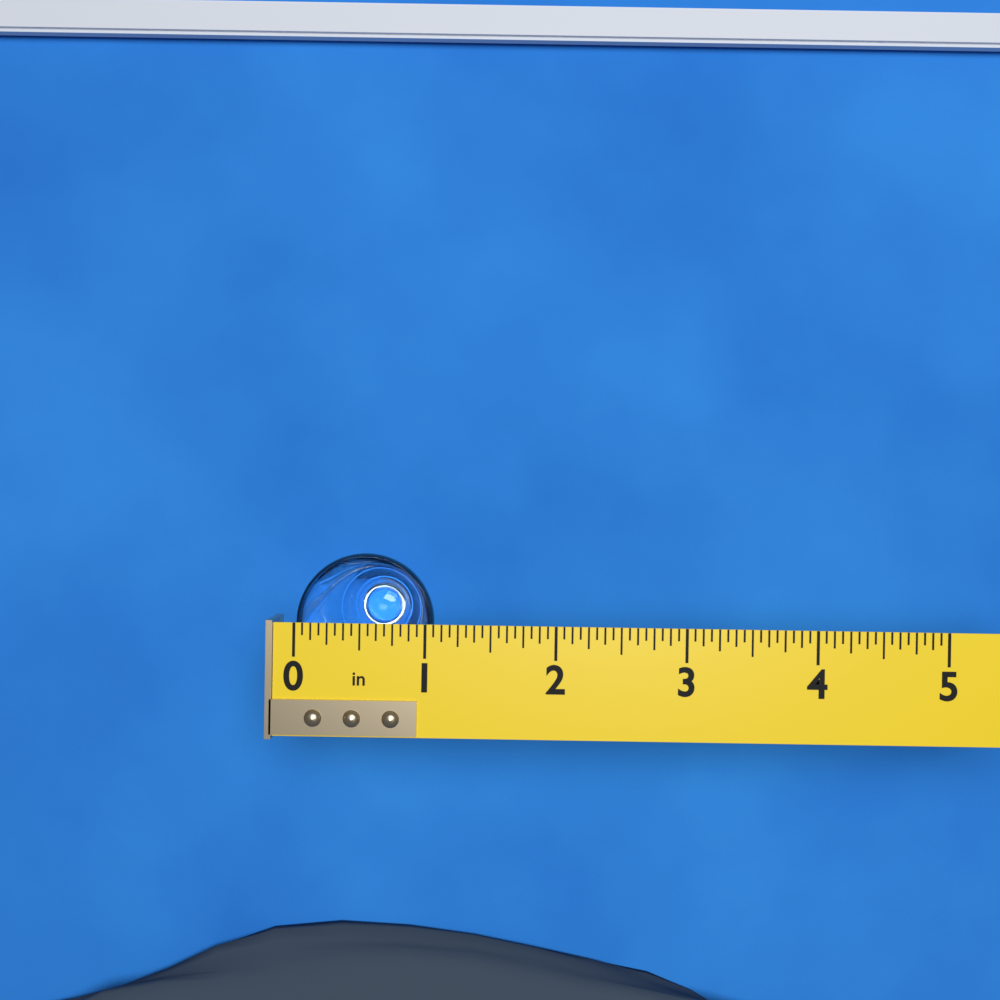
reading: 1.0625 in
